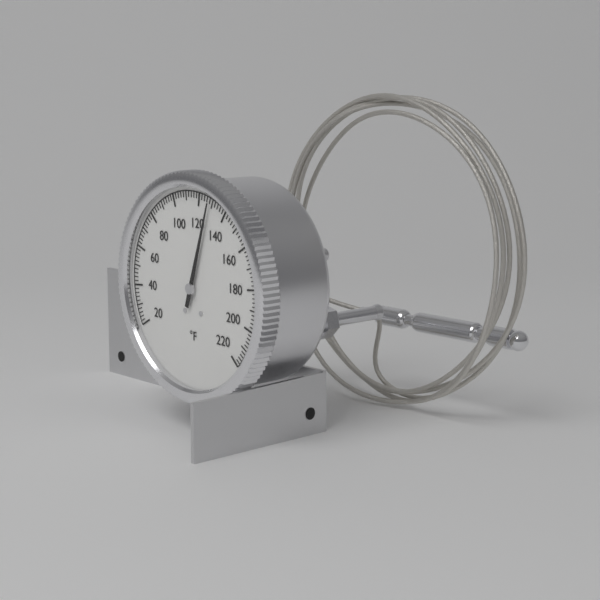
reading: 128 °F
